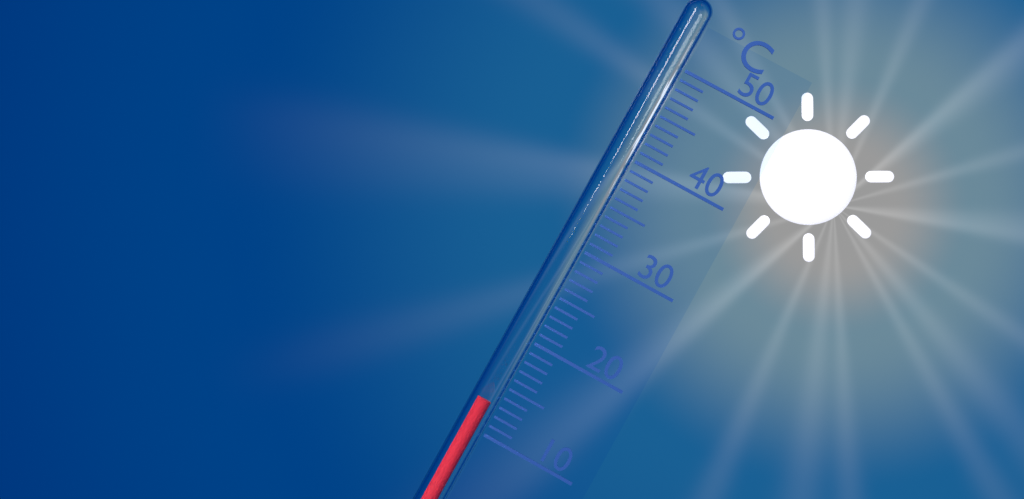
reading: 13 °C
